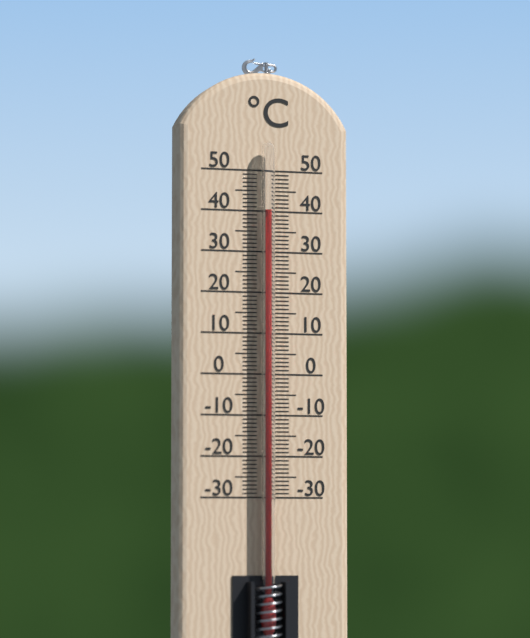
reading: 40 °C
